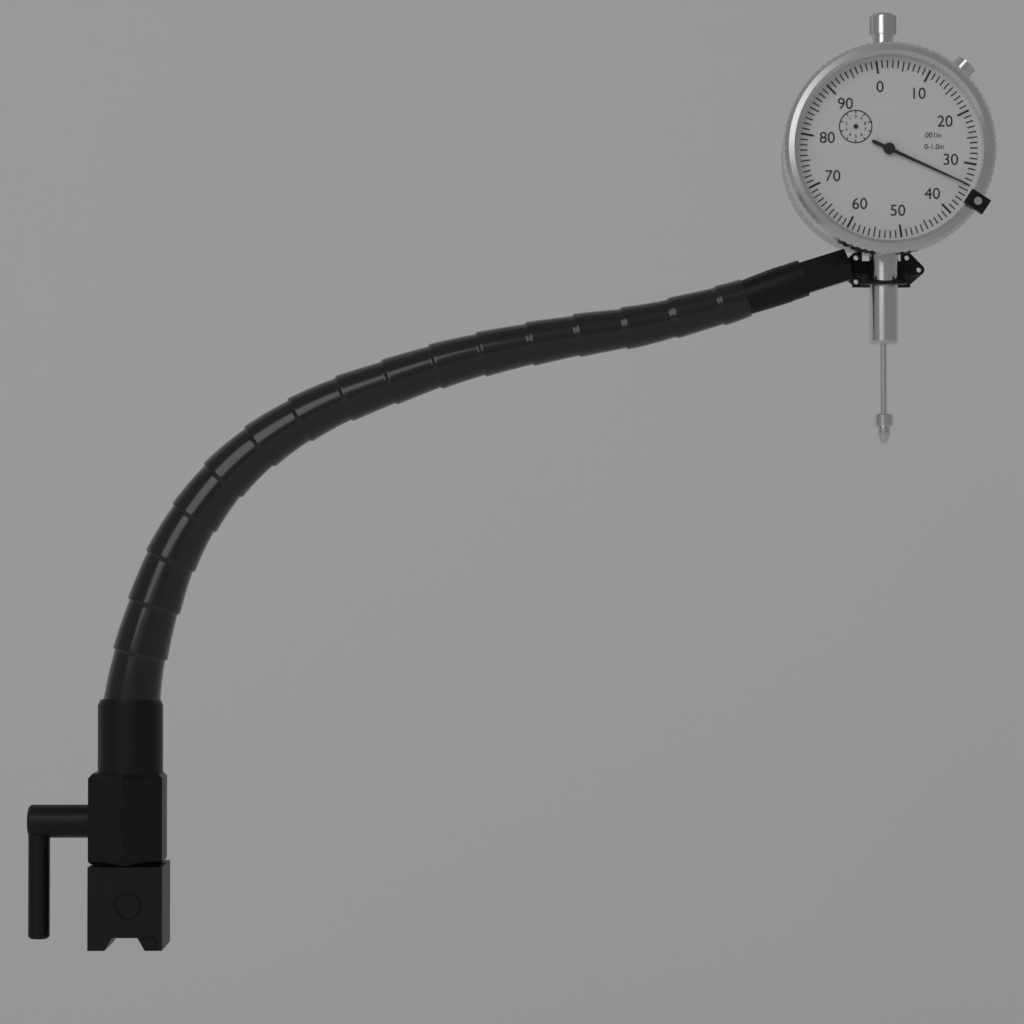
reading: 0.034 in
